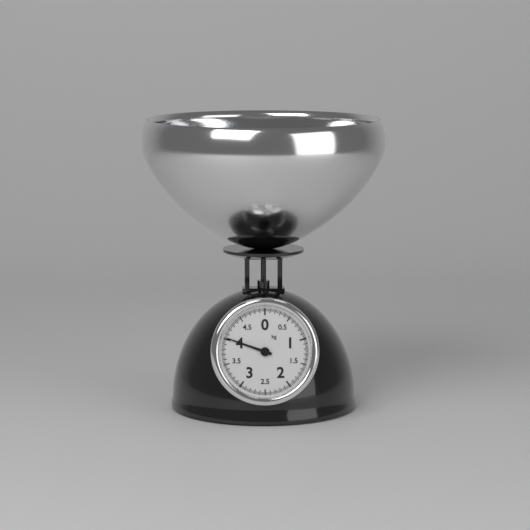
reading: 4.025 kg
